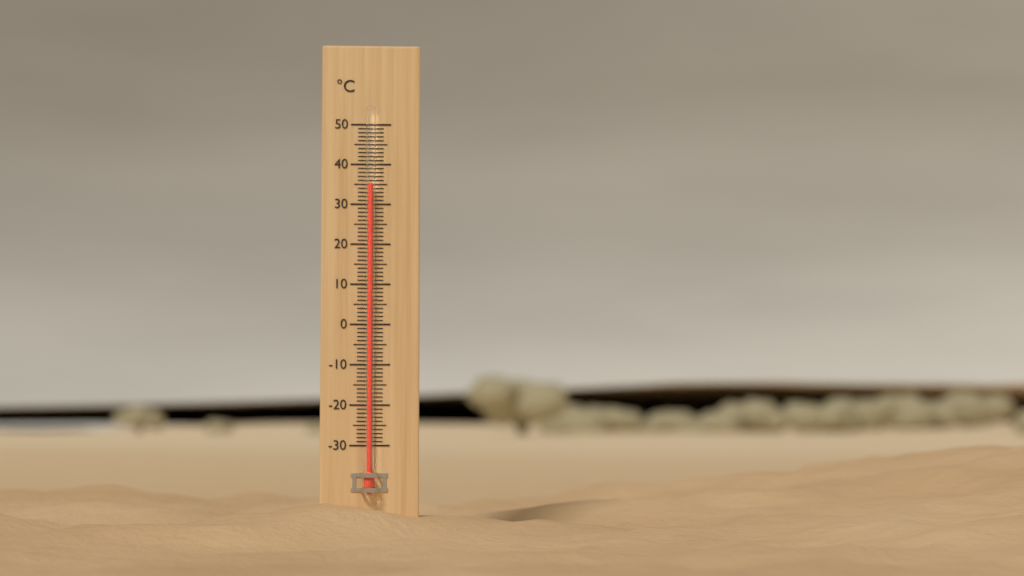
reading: 35 °C
